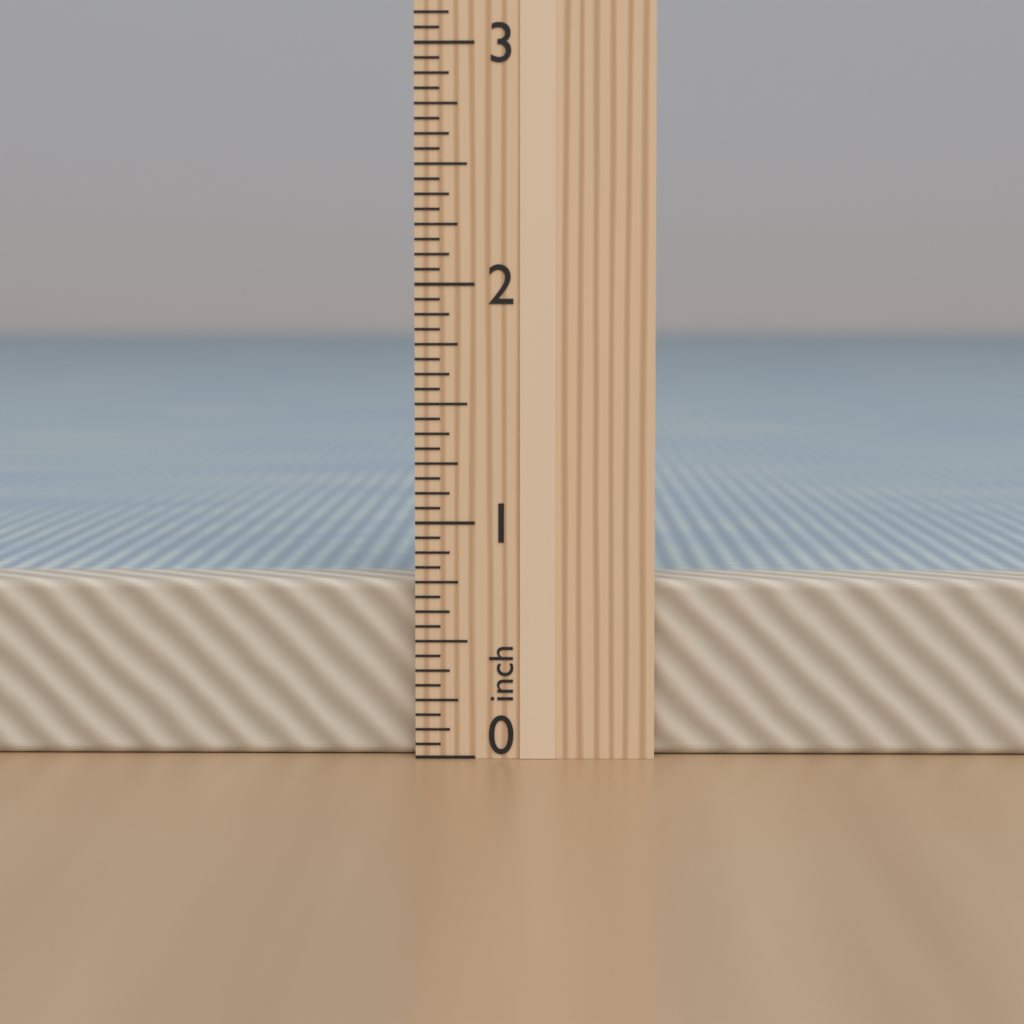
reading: 0.7500 in
